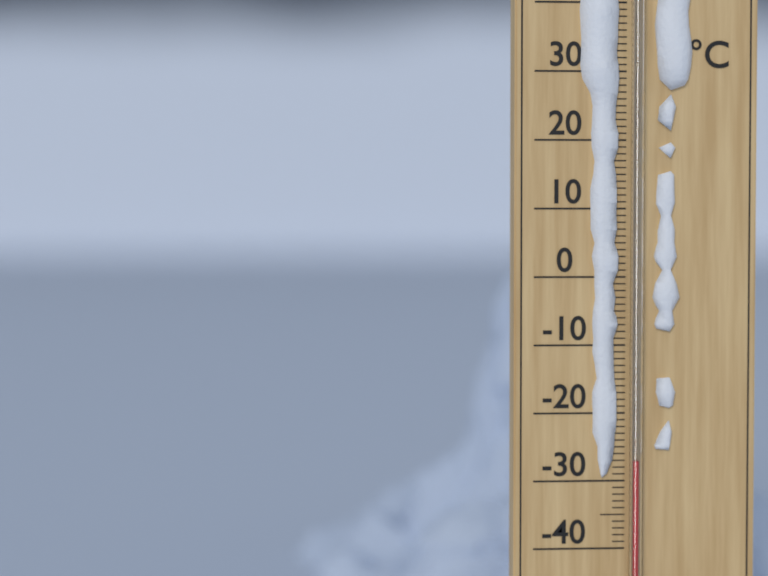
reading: -27 °C
